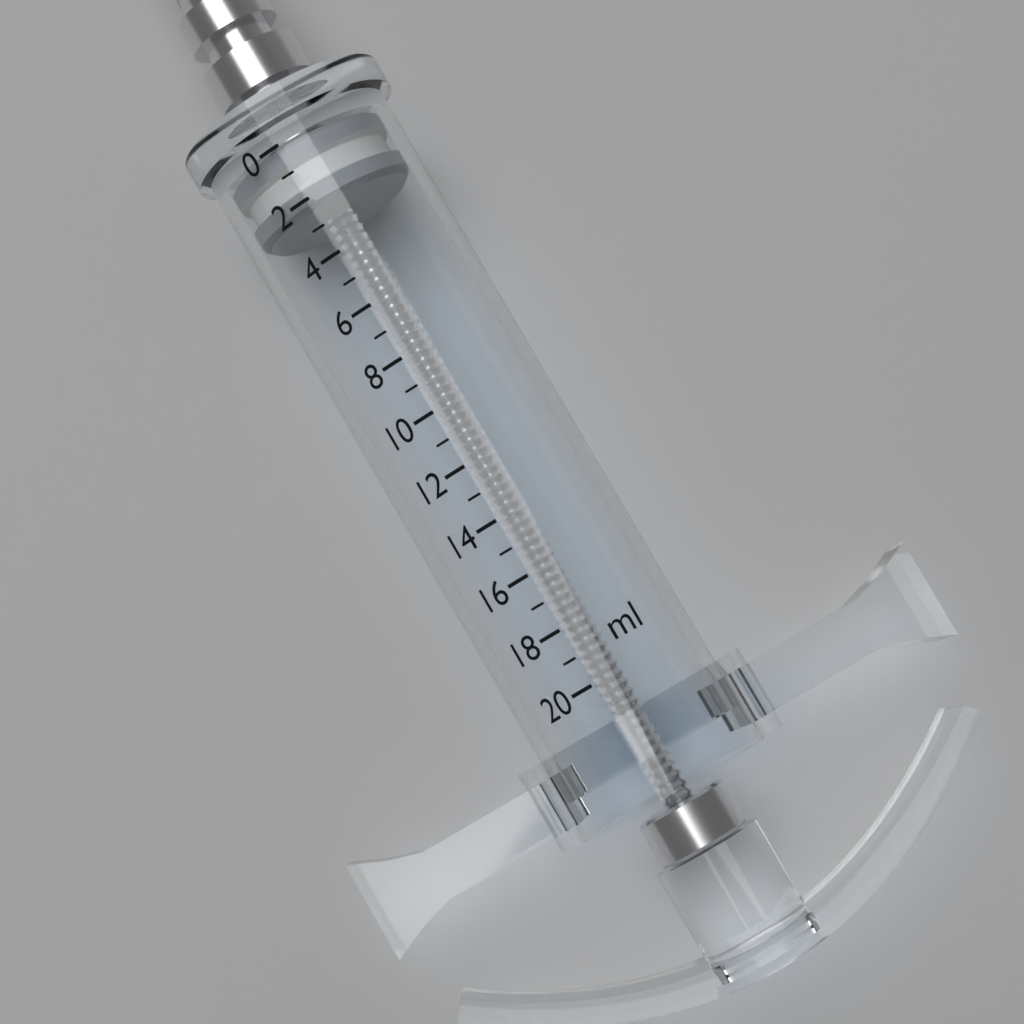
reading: 0 ml
